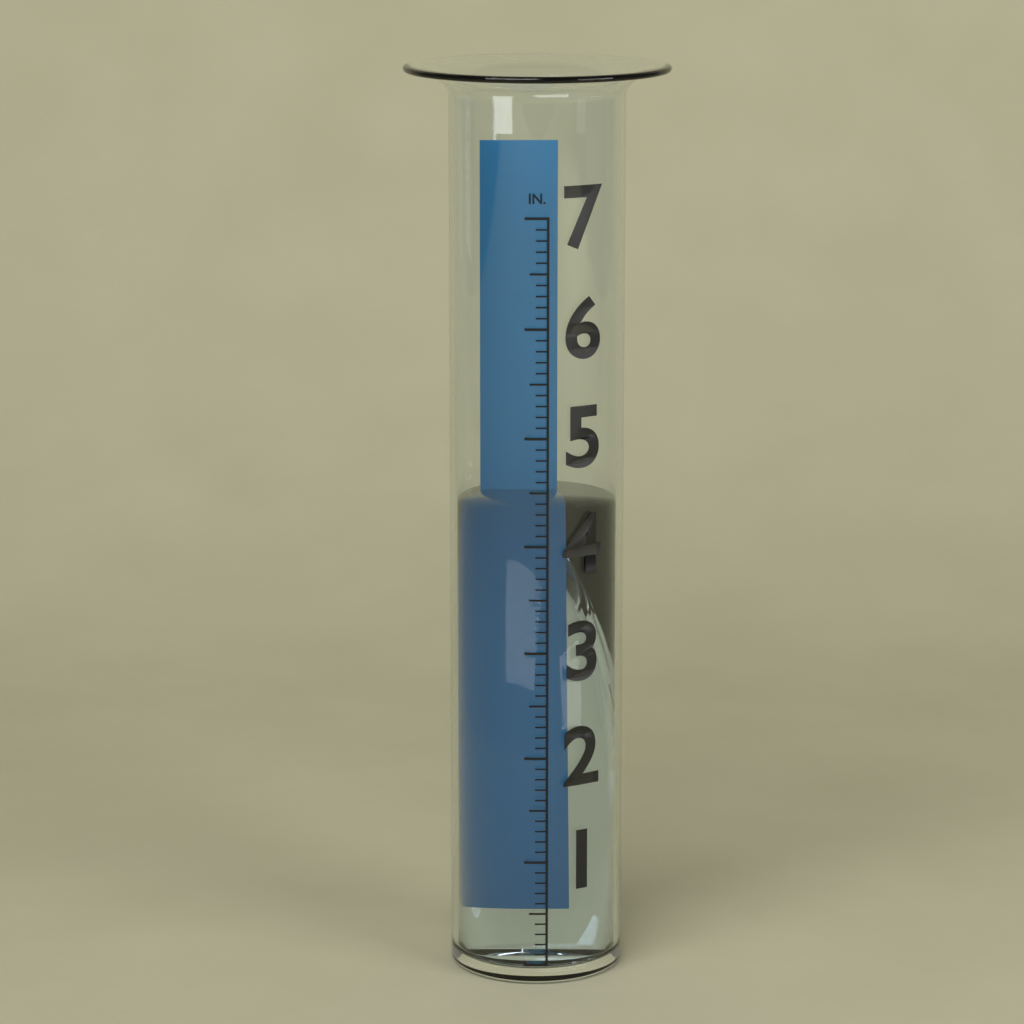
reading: 4.3 in
